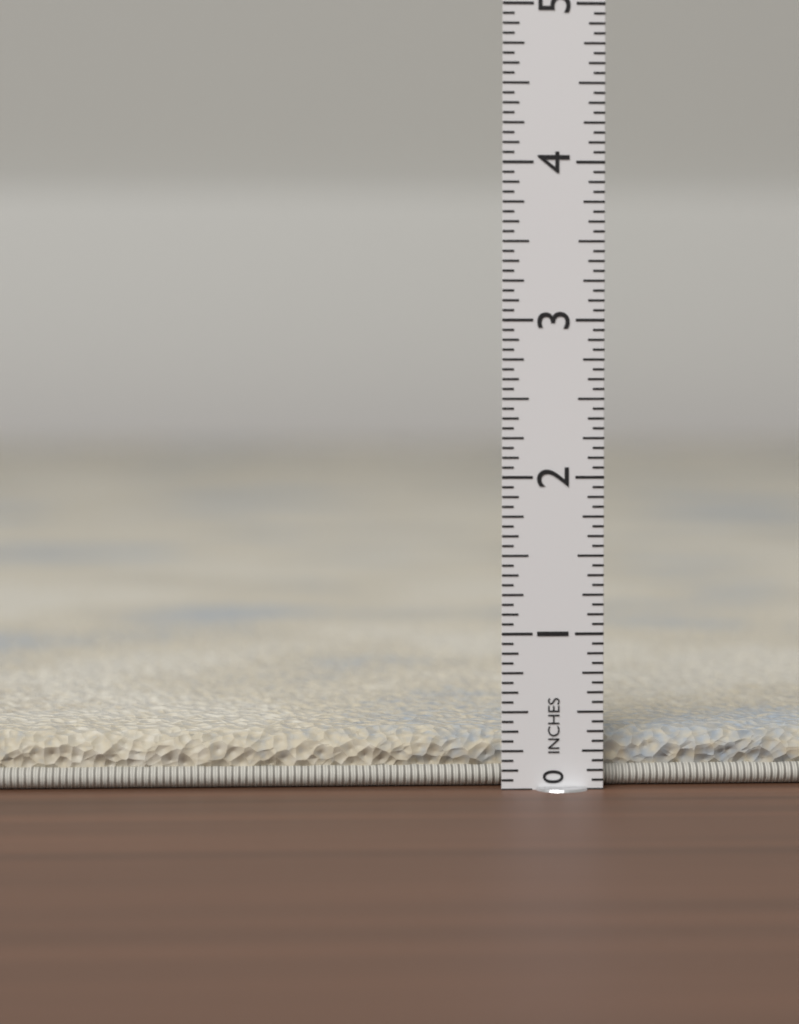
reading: 0.3750 in
